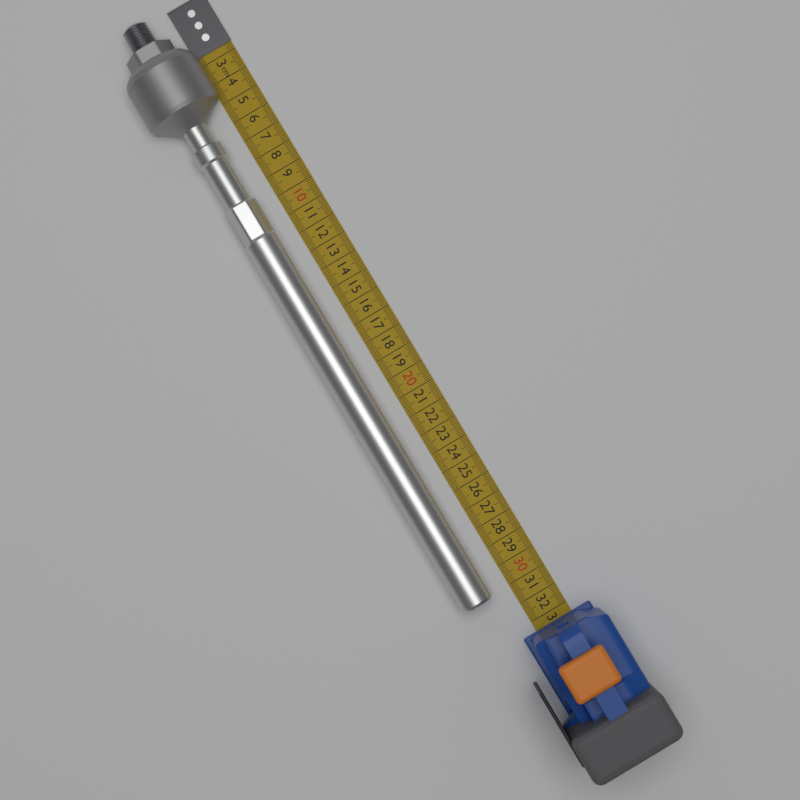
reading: 31.0 cm
